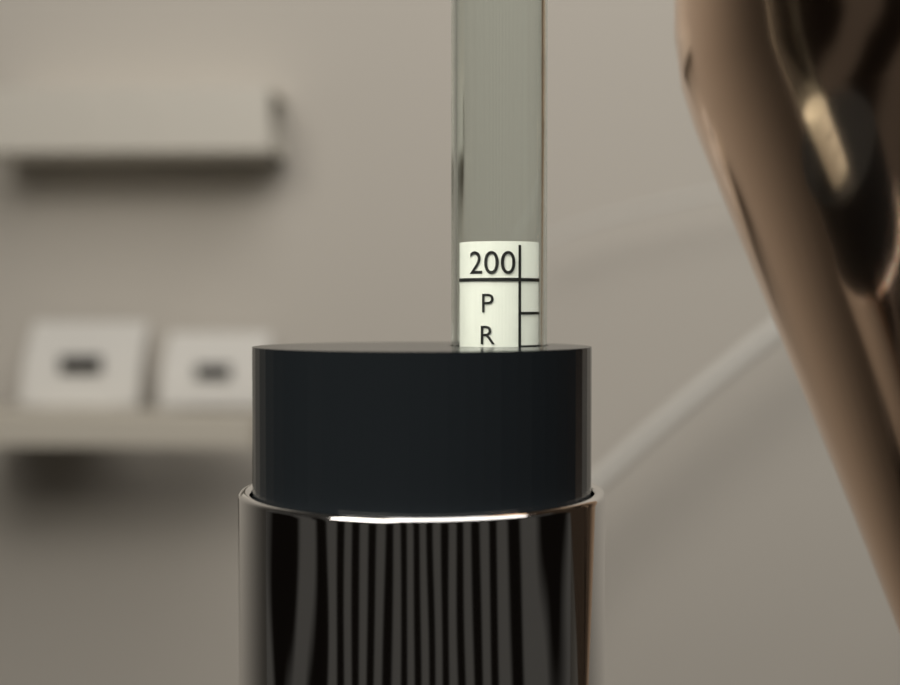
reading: 196 proof
